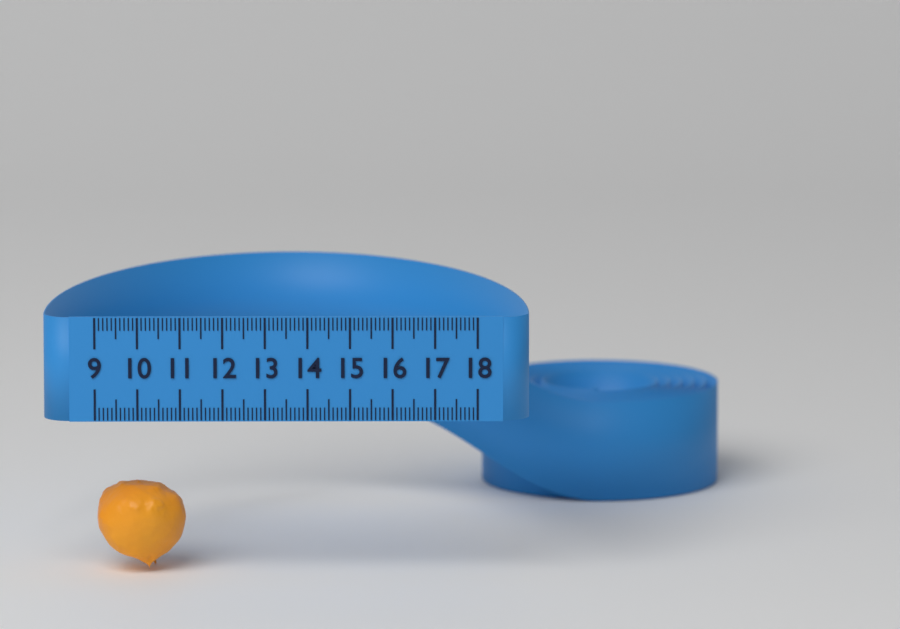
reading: 11.1 (no unit)
